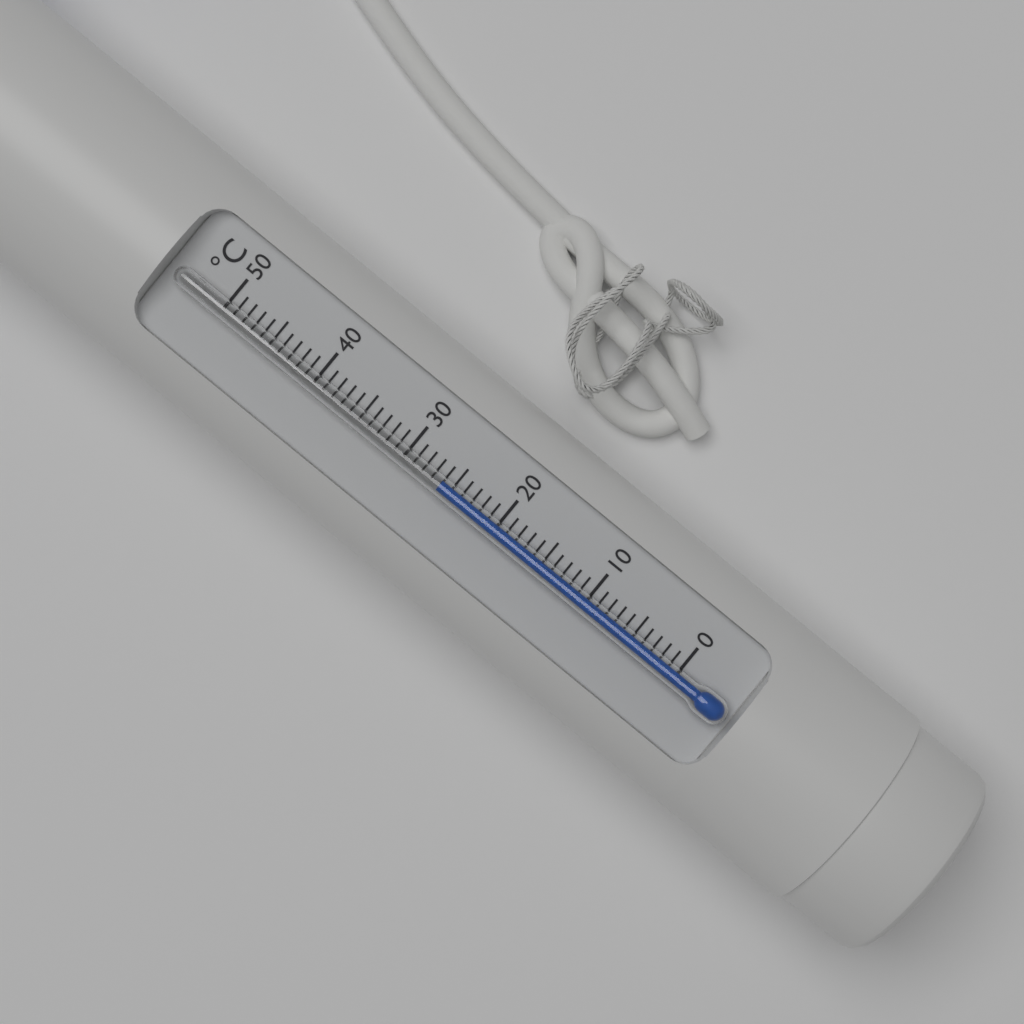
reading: 26 °C
